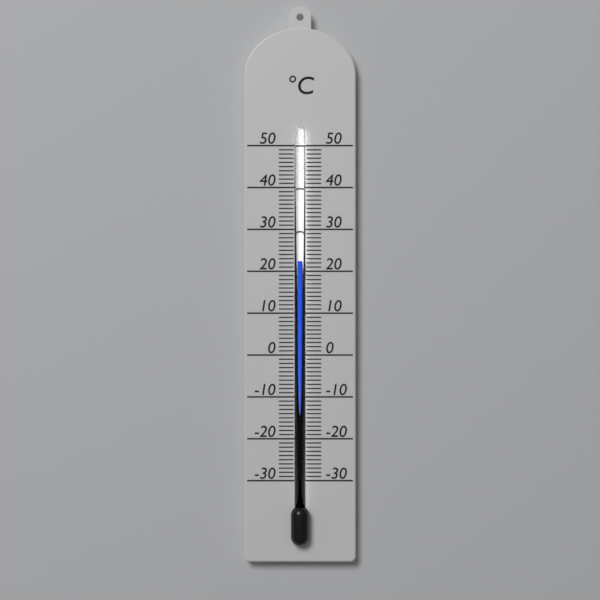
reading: 22.5 °C
